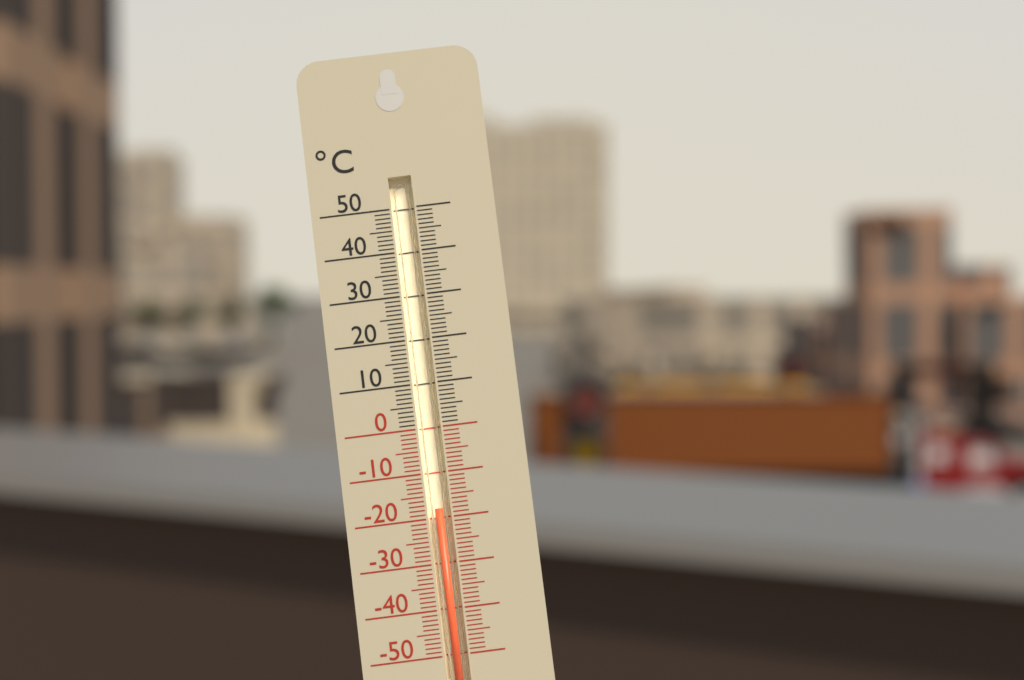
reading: -18 °C
